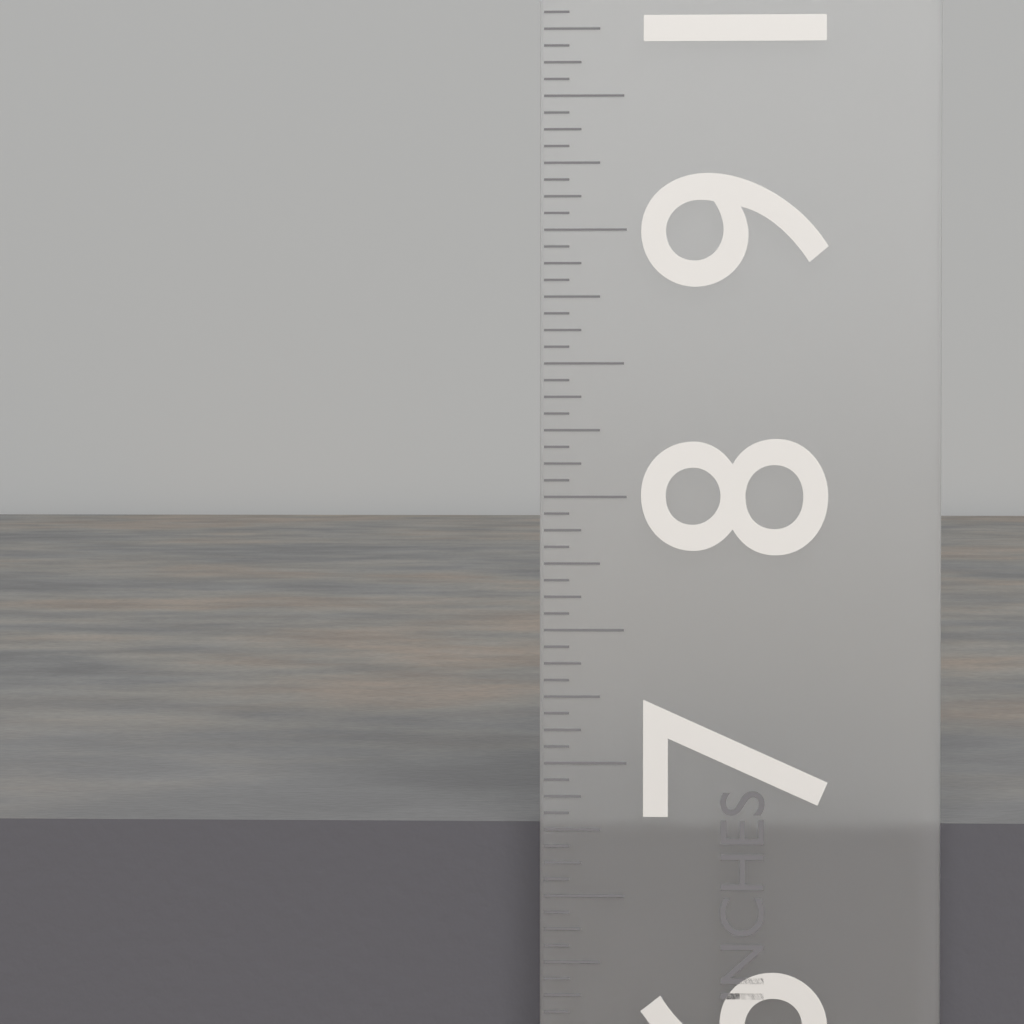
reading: 6.7500 in
